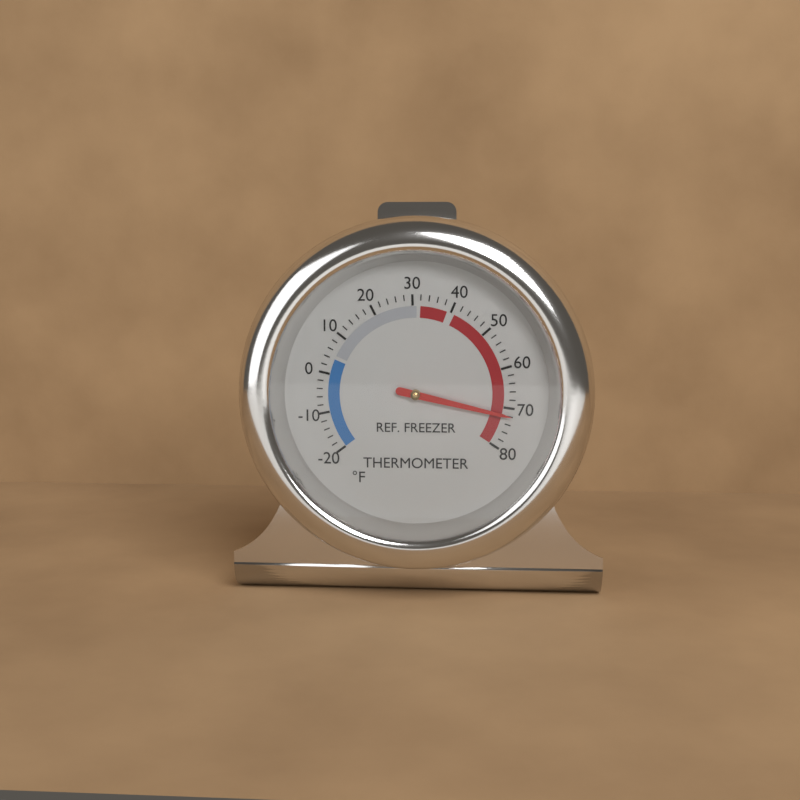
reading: 72 °F
